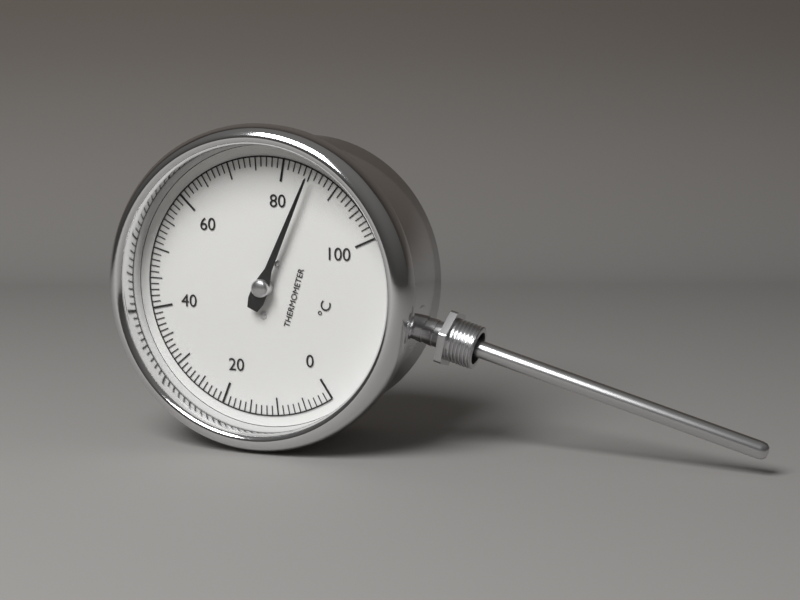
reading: 85 °C
